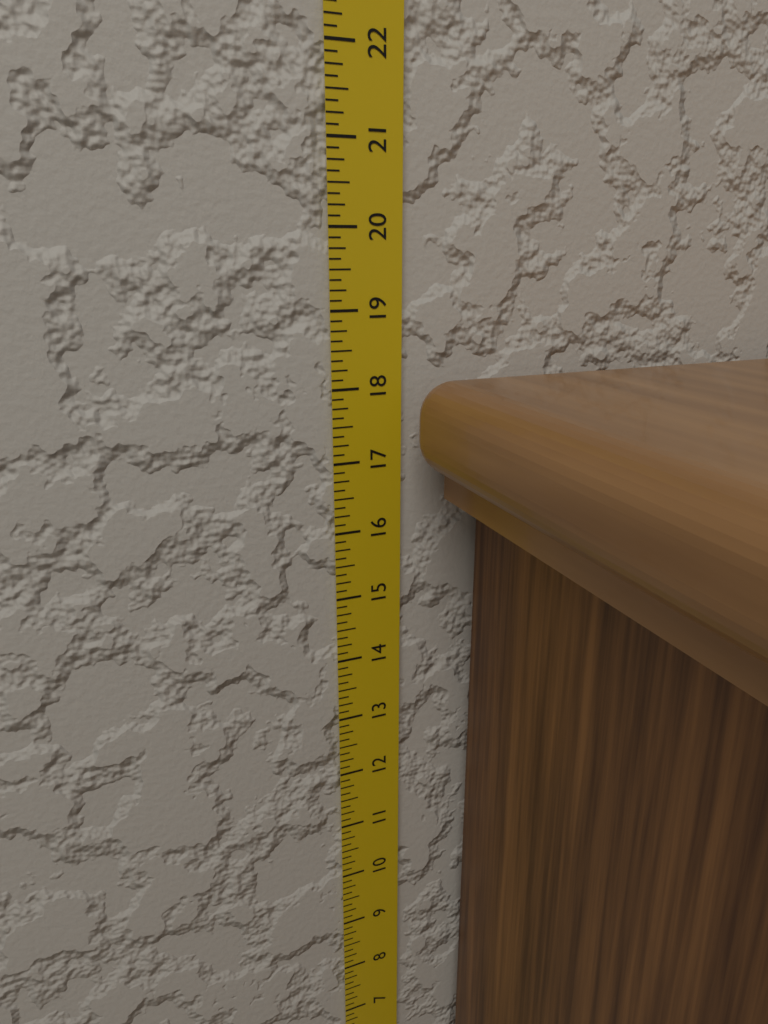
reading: 18.125 in
